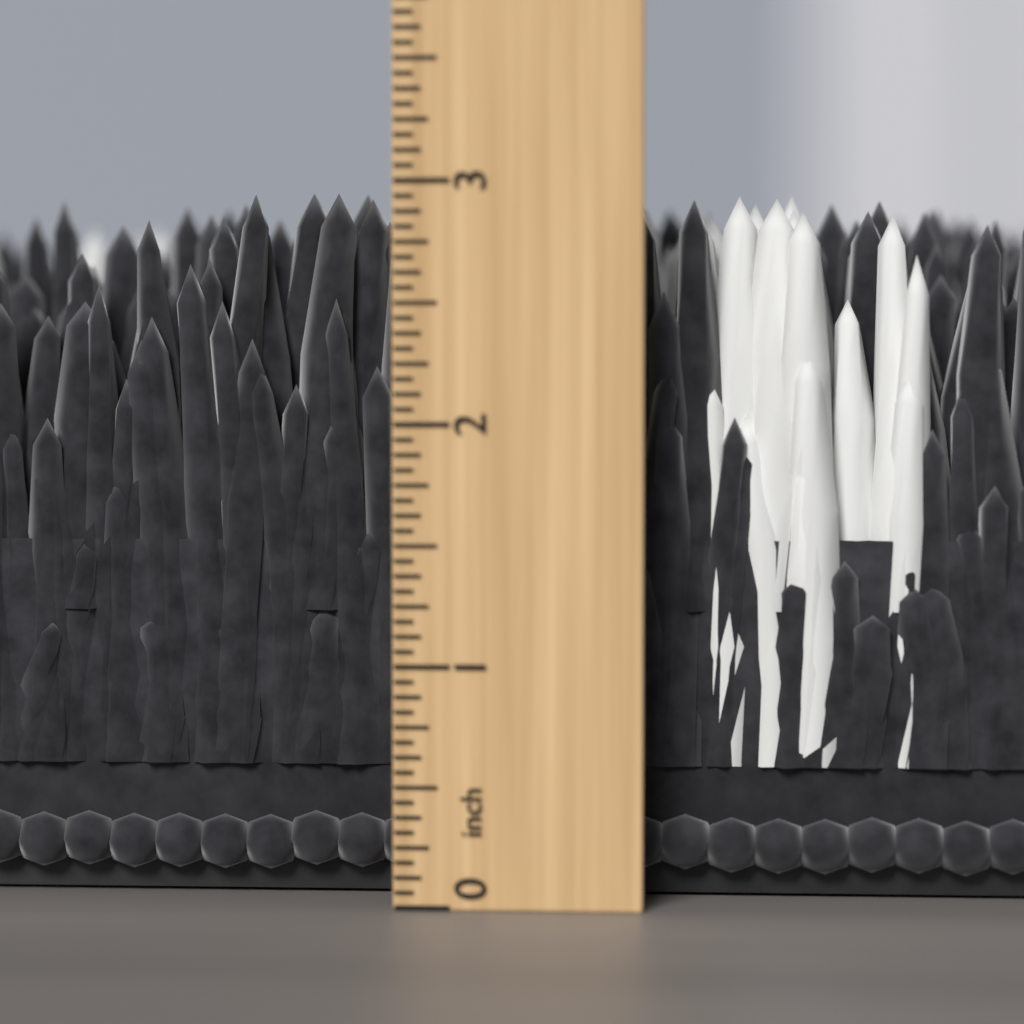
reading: 3.0000 inch
